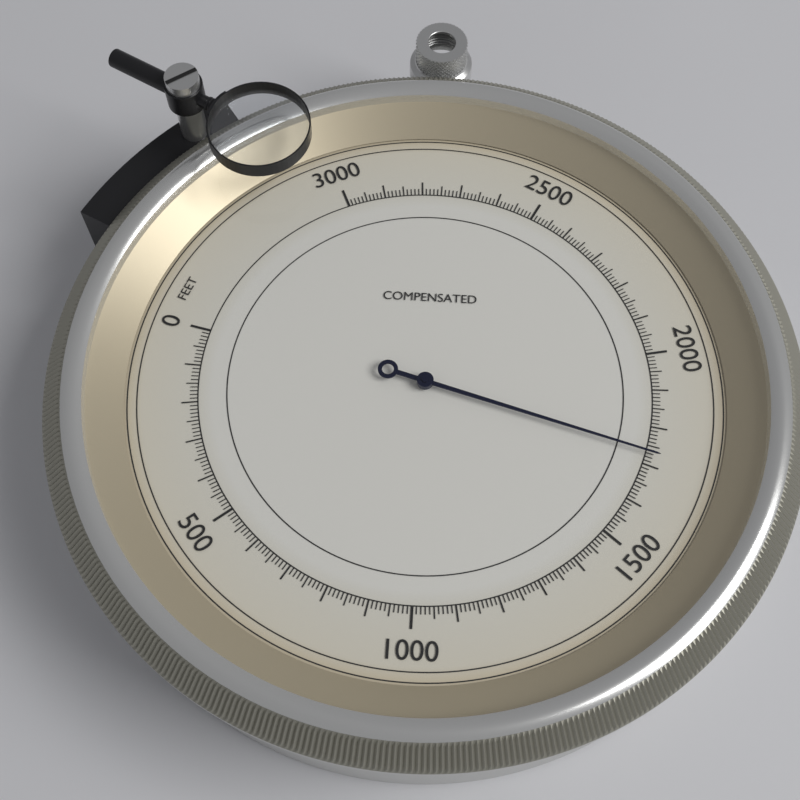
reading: 1730 feet
